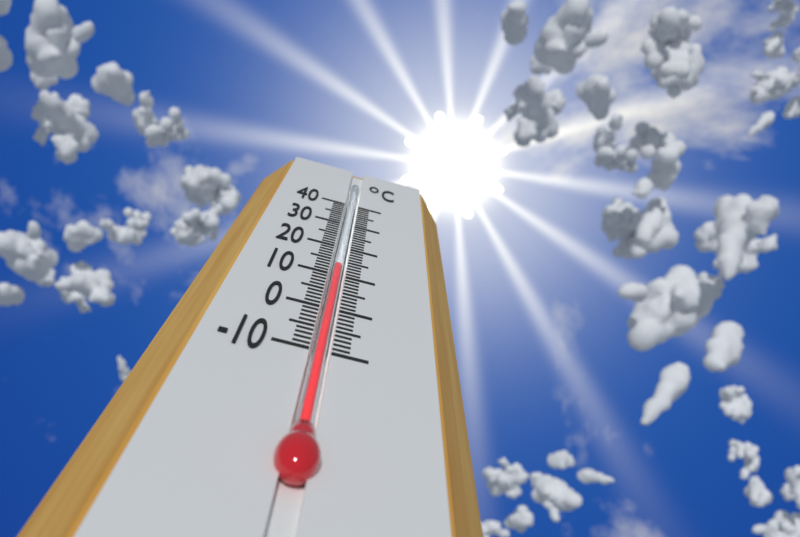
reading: 13 °C
